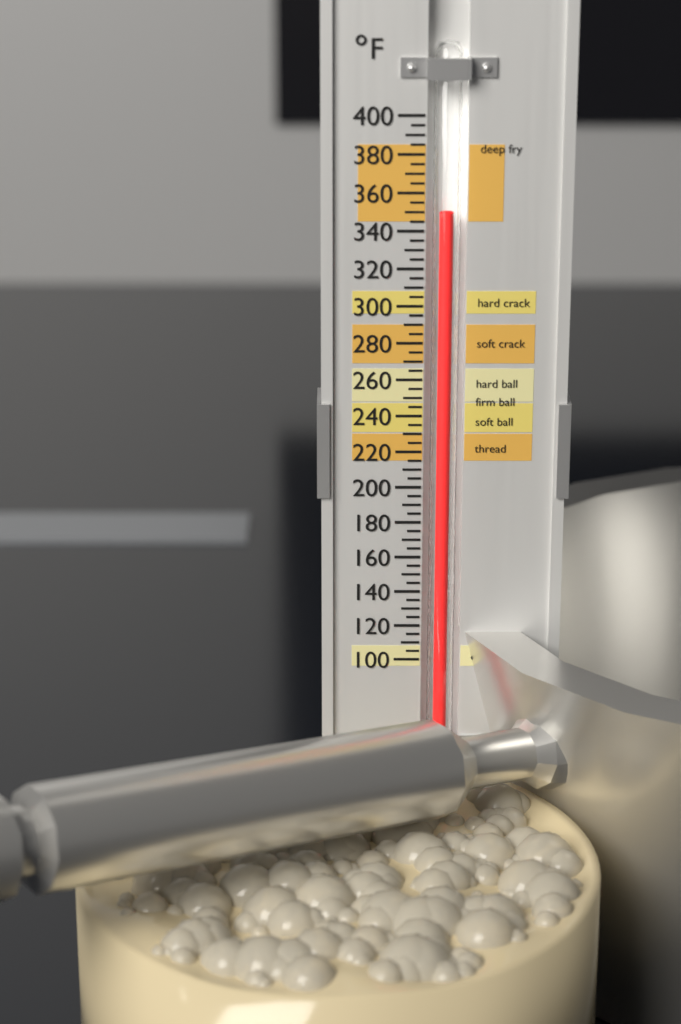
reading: 350 °F
